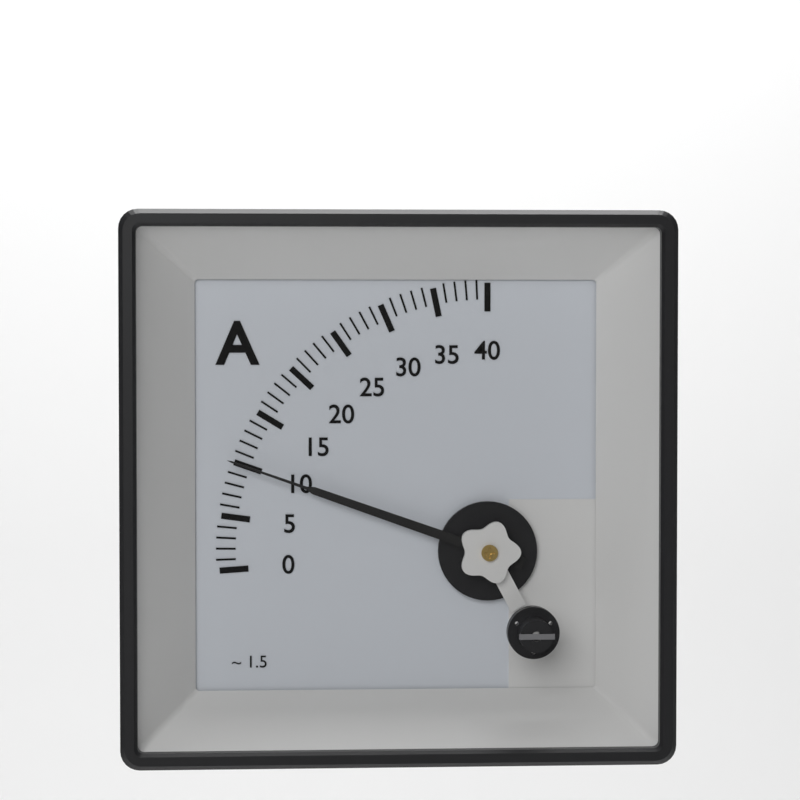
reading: 10 A
